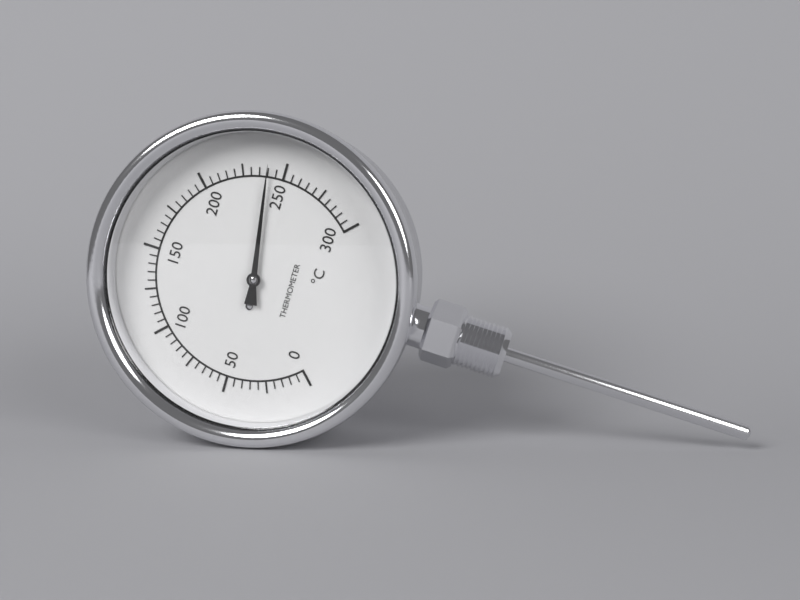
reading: 240 °C
